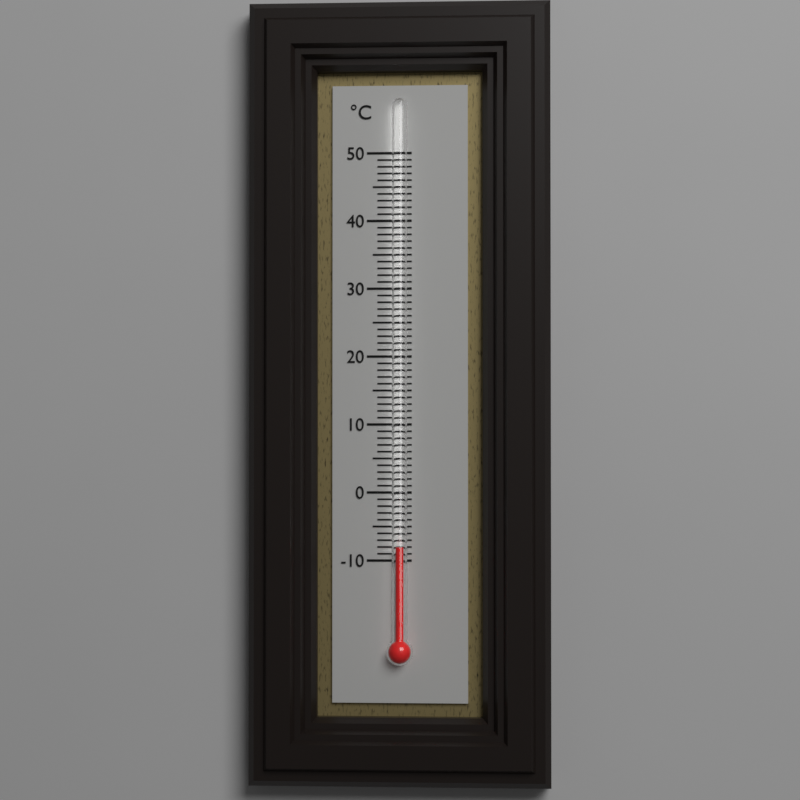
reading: -8 °C
